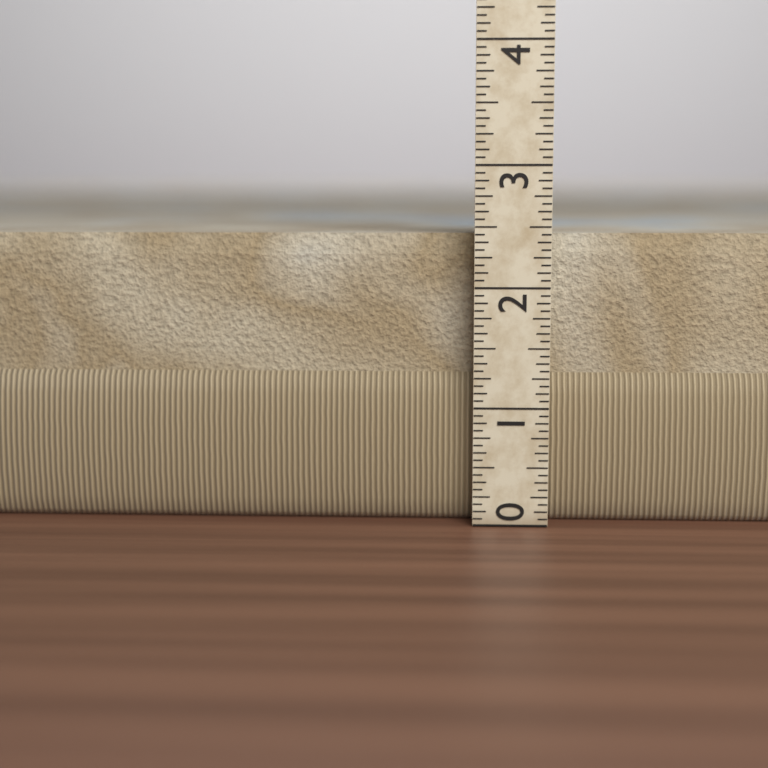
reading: 2.4375 (no unit)
